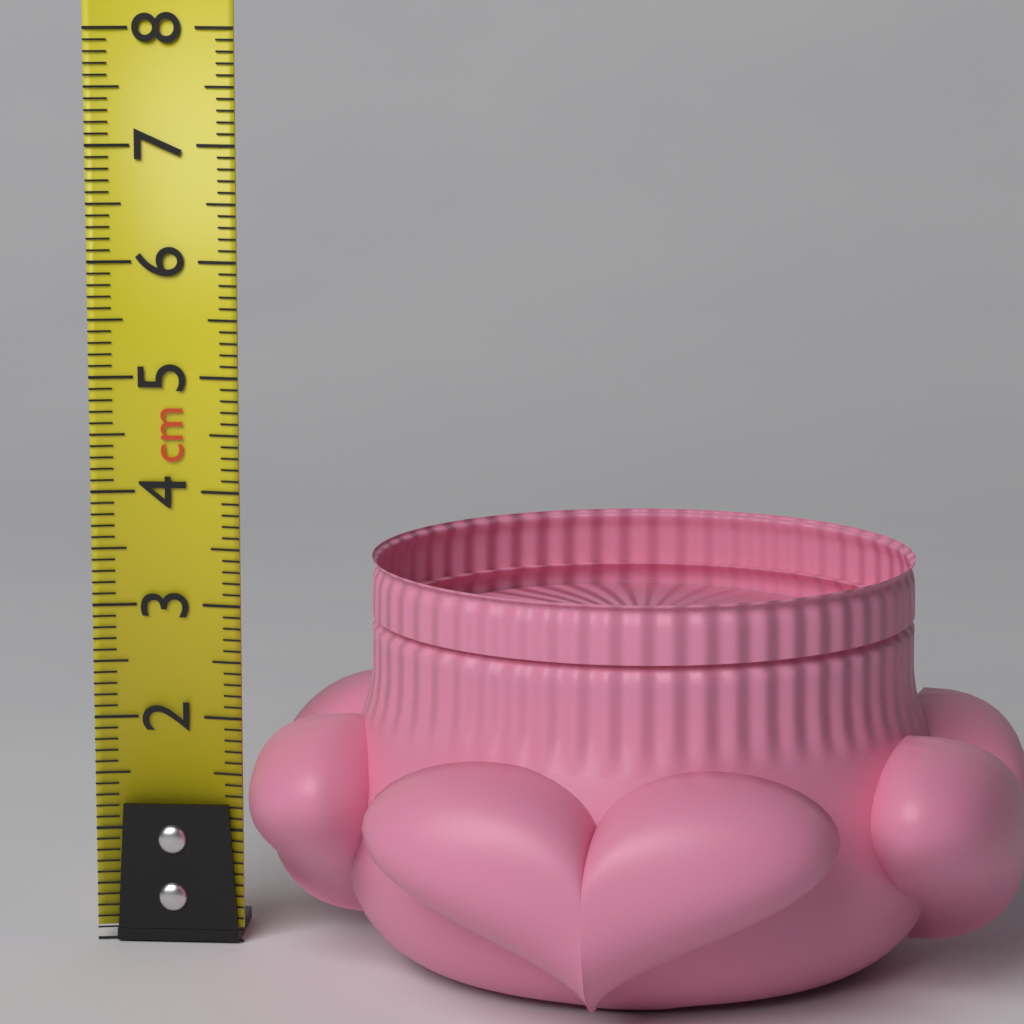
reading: 3.5 cm
